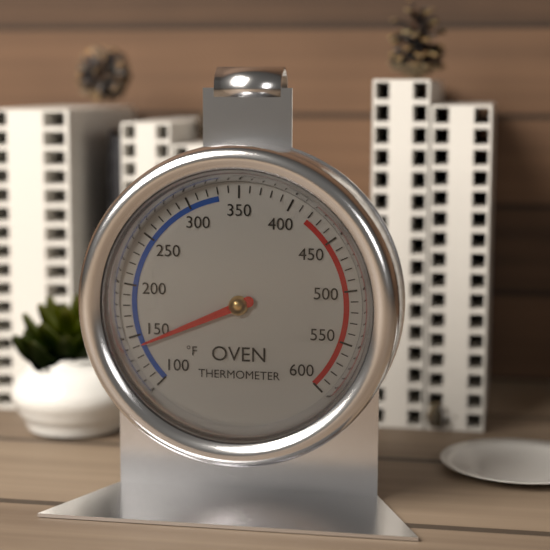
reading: 140 °F
